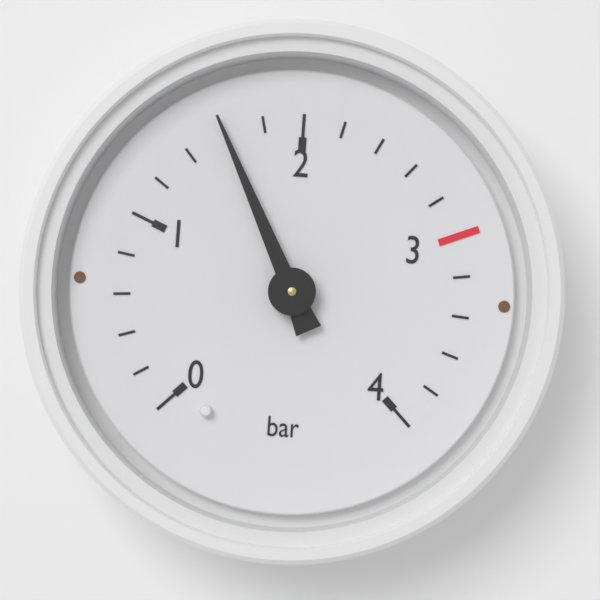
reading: 1.6 bar
